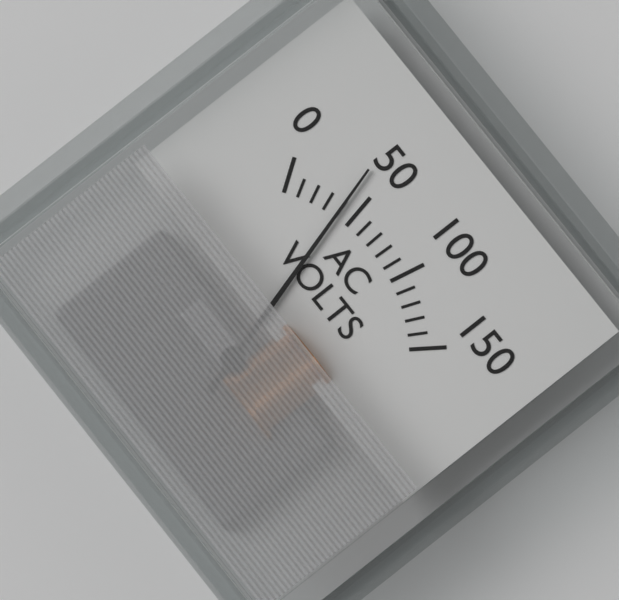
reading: 40 V
